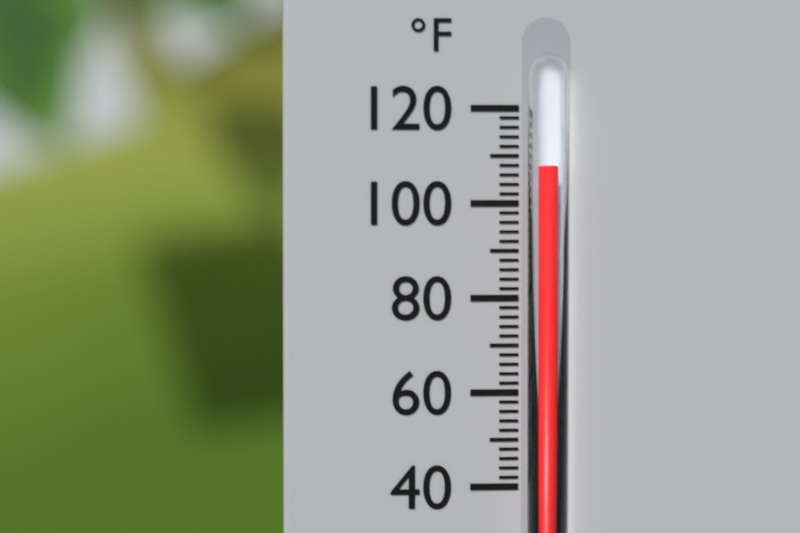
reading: 108 °F
